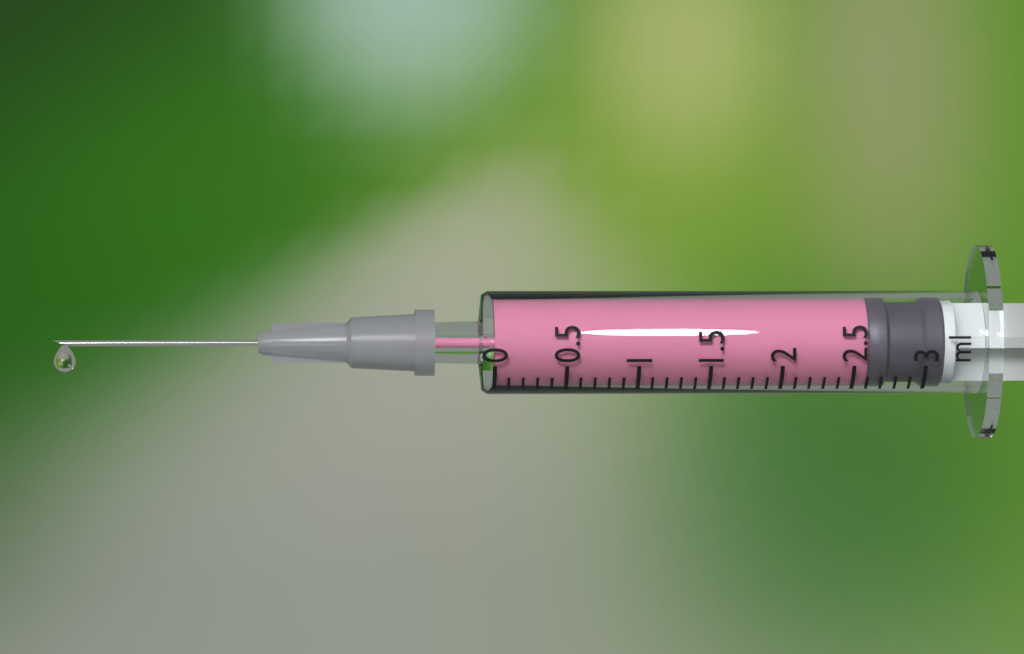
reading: 2.6 ml
